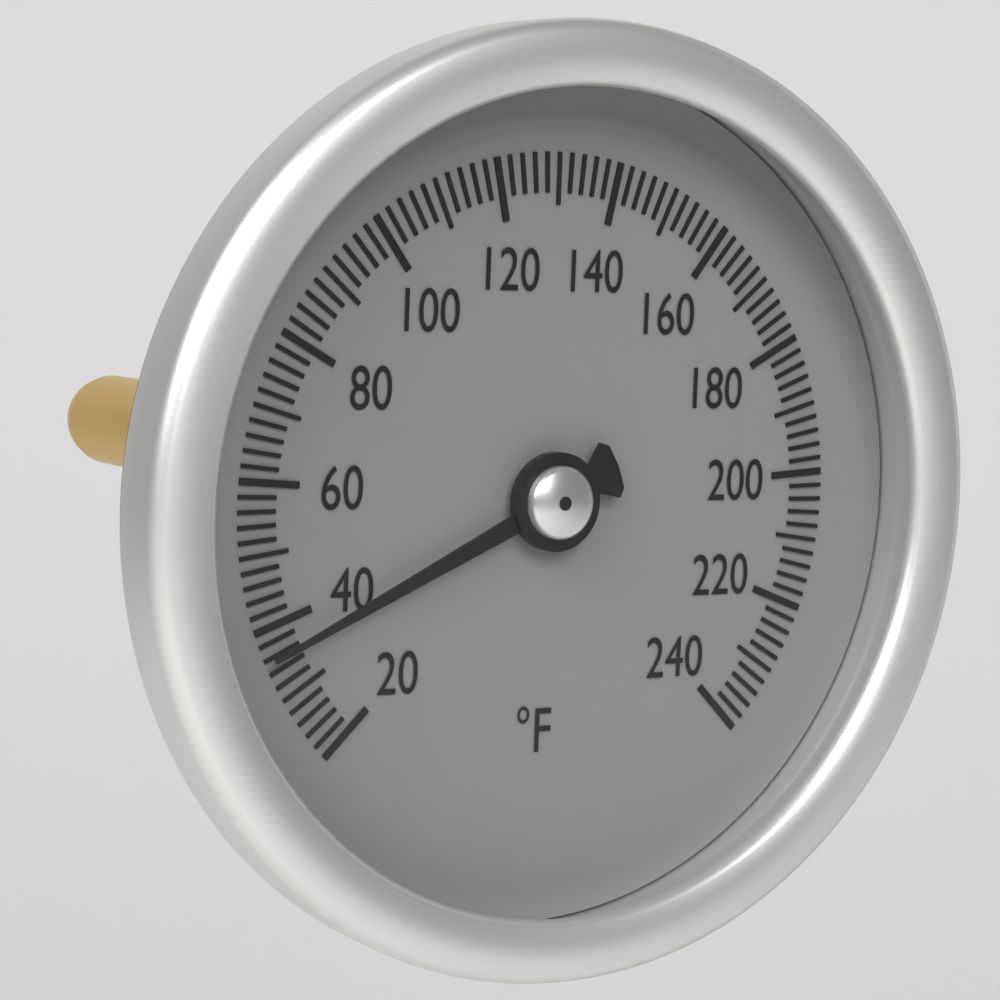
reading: 36 °F
